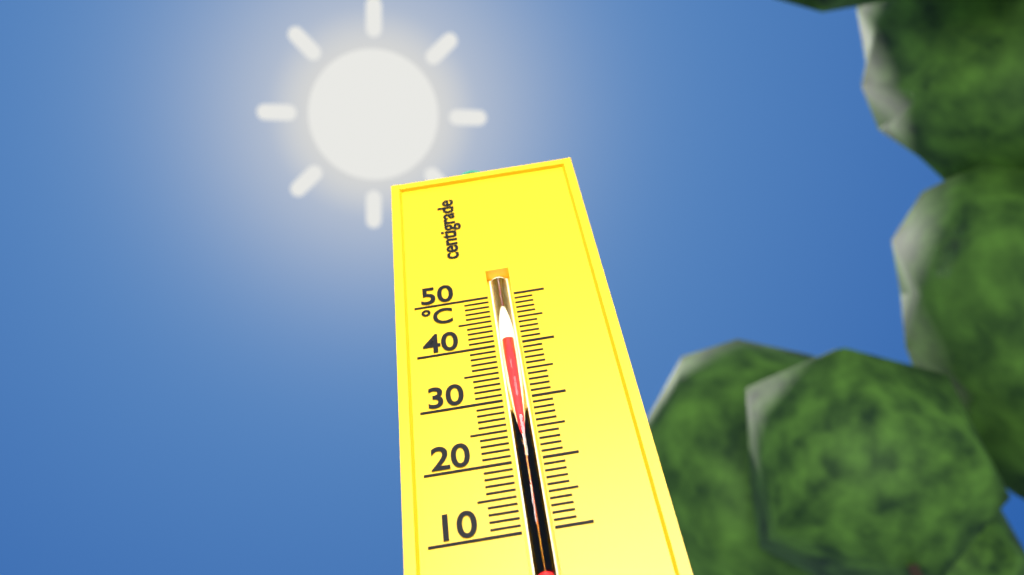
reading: 41 °C
